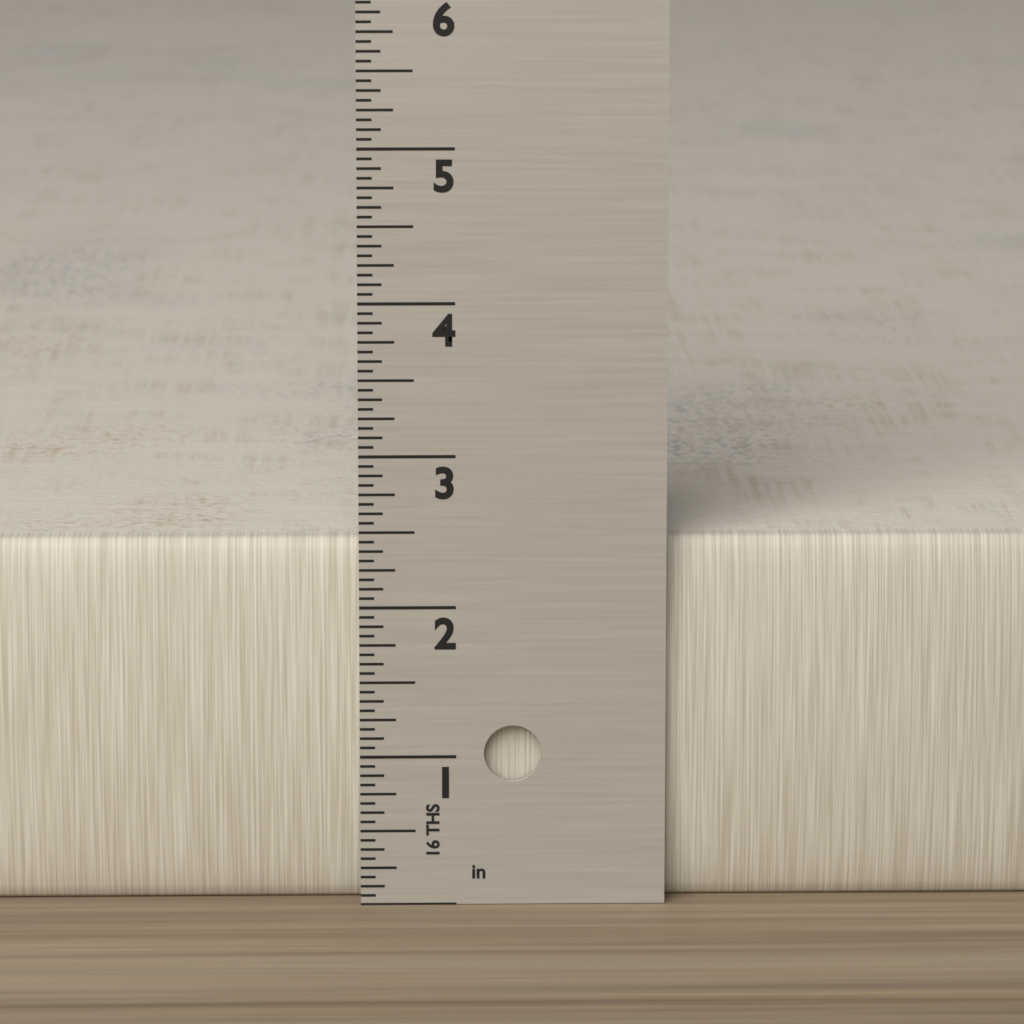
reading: 2.4375 in
